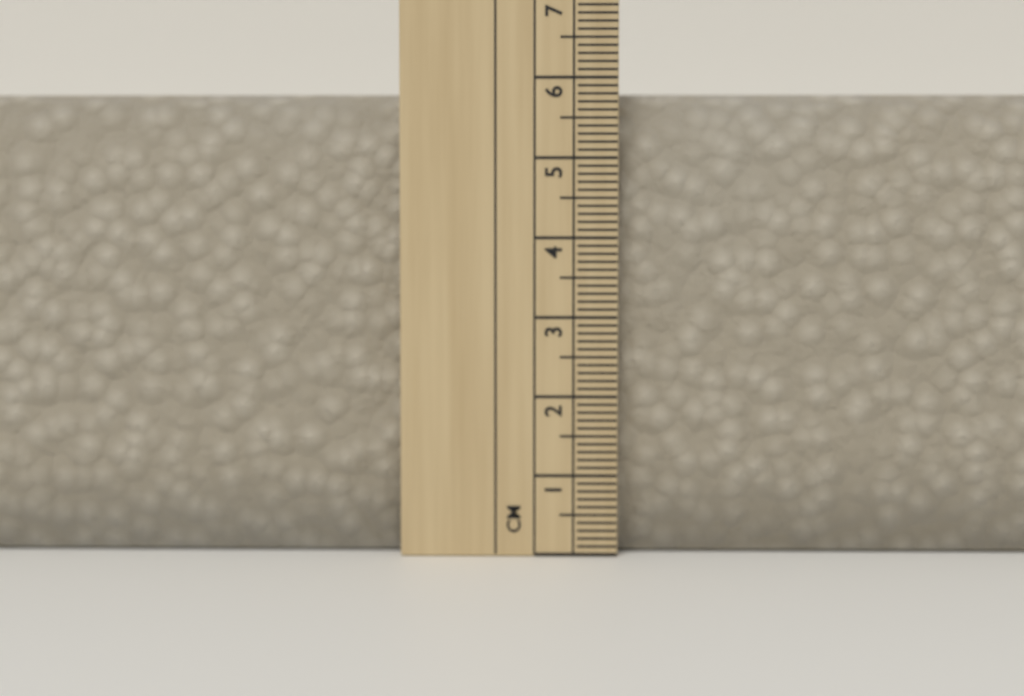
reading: 5.8 cm
